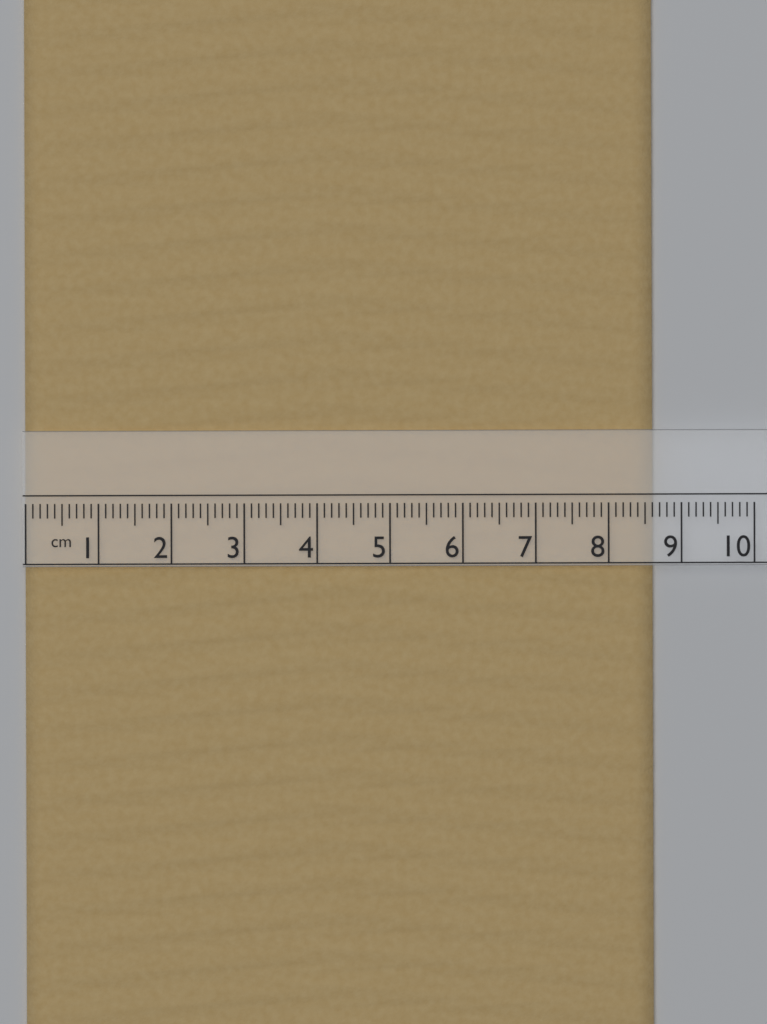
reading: 8.6 cm
